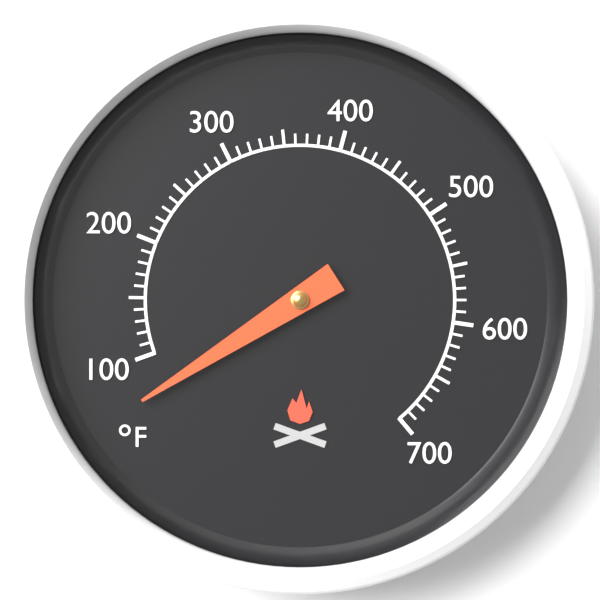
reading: 70 °F
